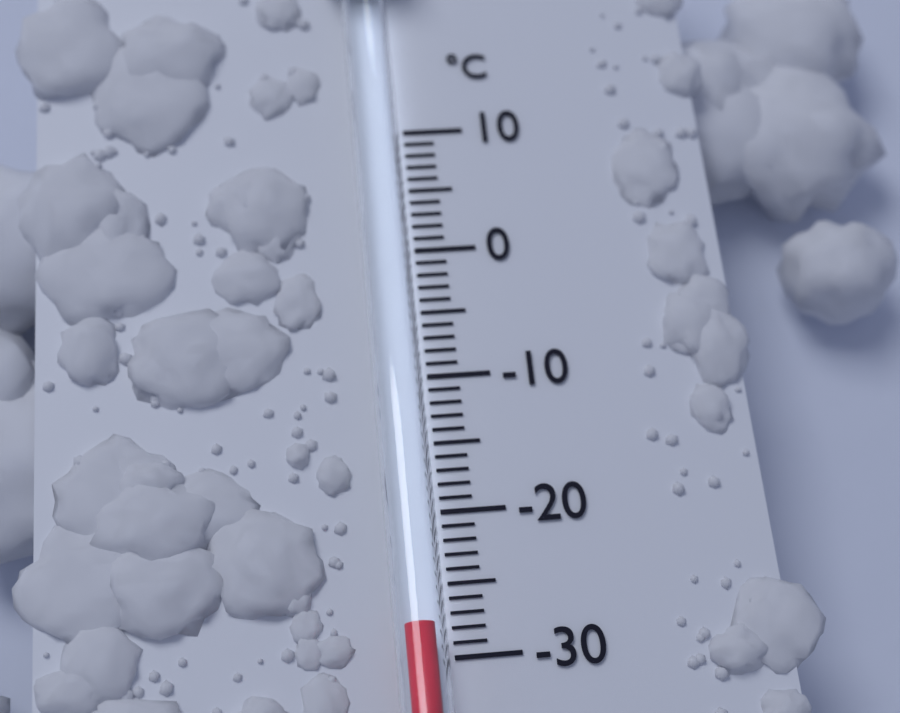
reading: -28 °C
